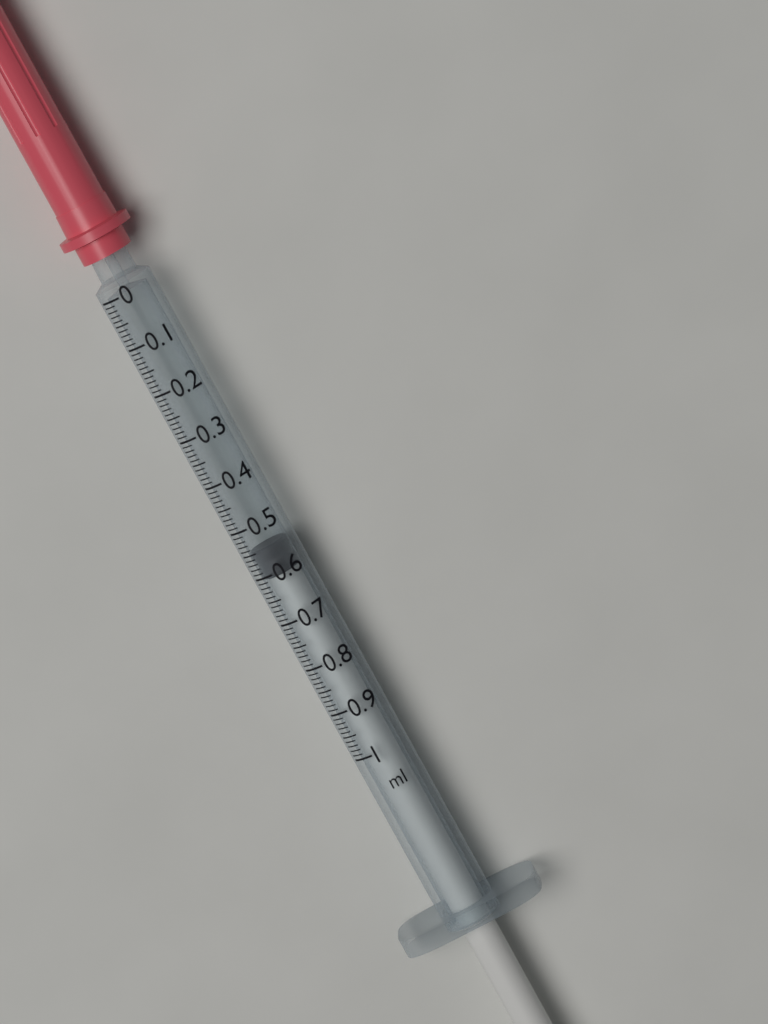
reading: 0.55 ml
